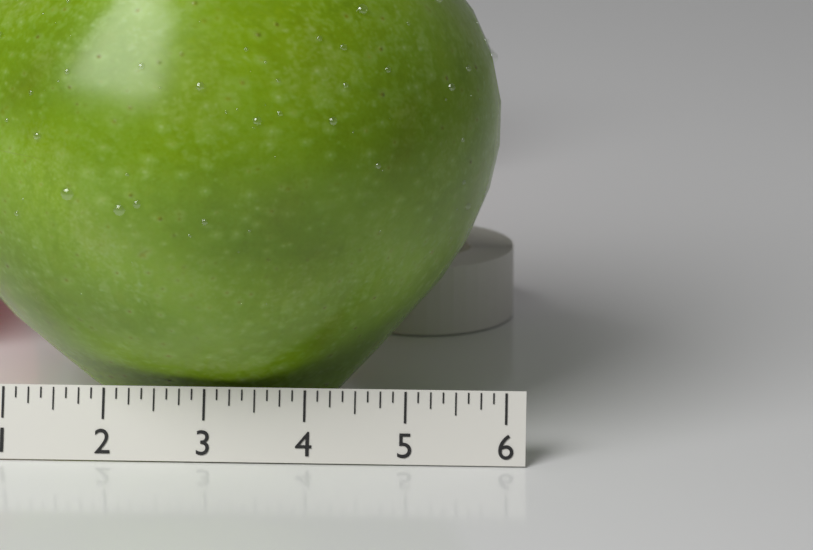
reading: 5.875 (no unit)
